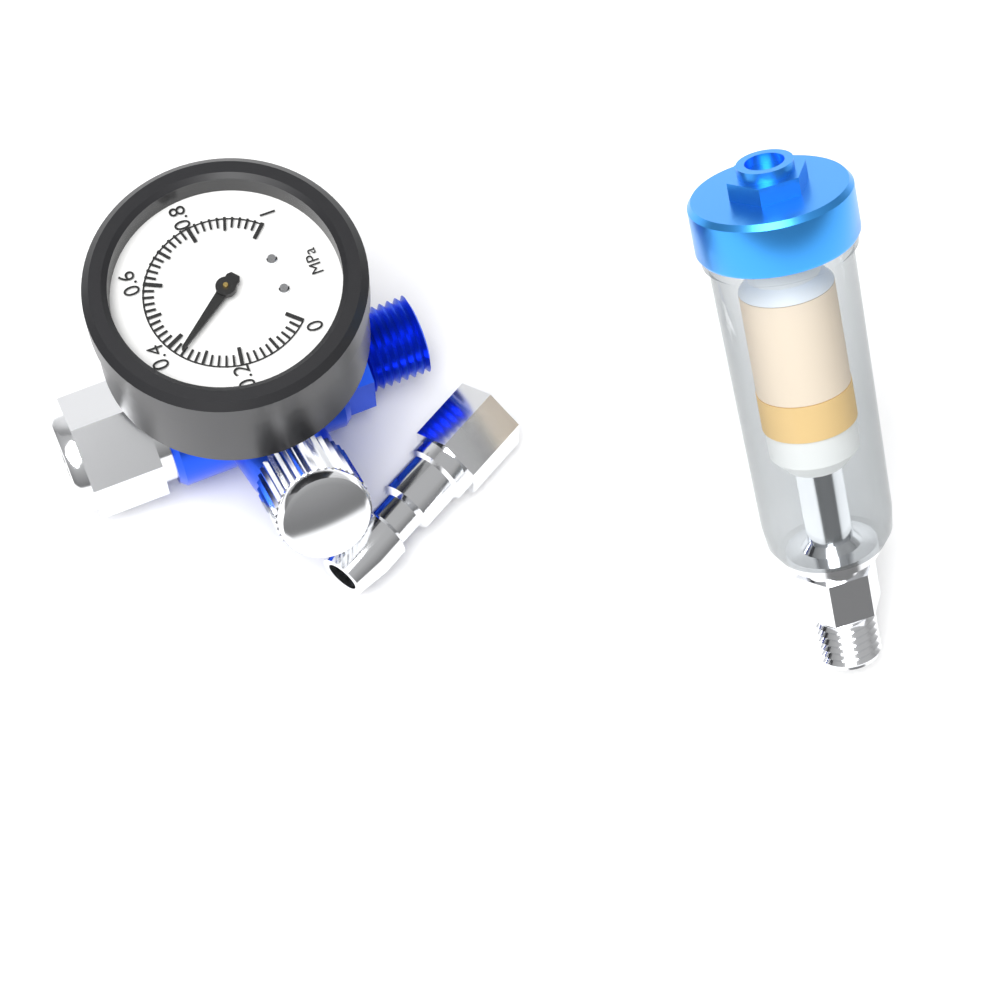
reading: 0.36 MPa
